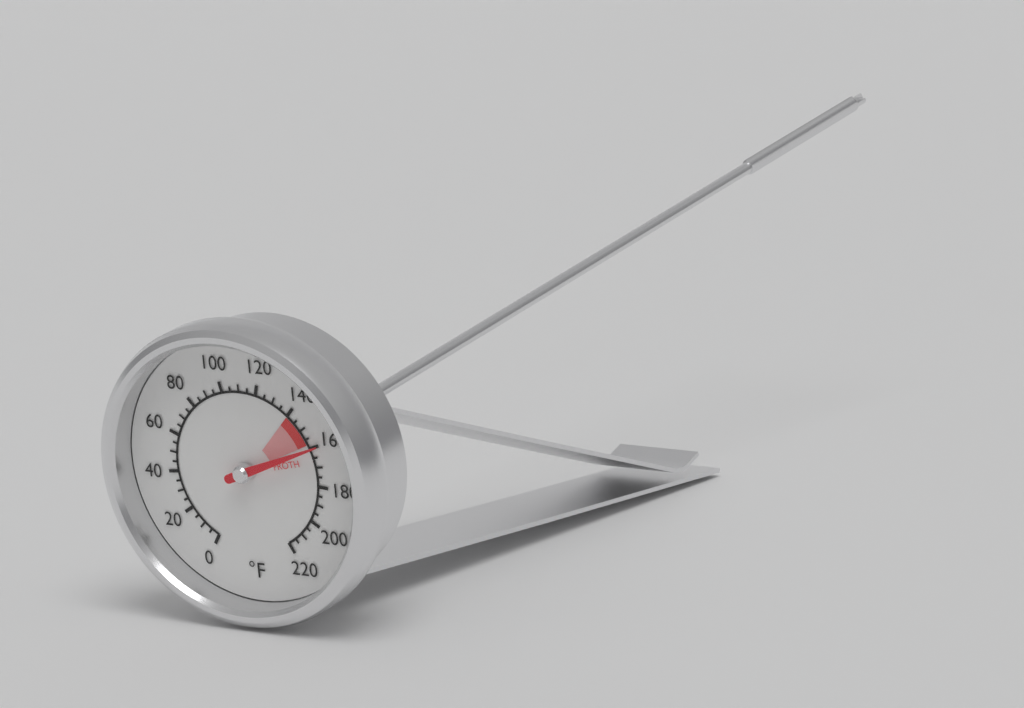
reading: 160 °F
